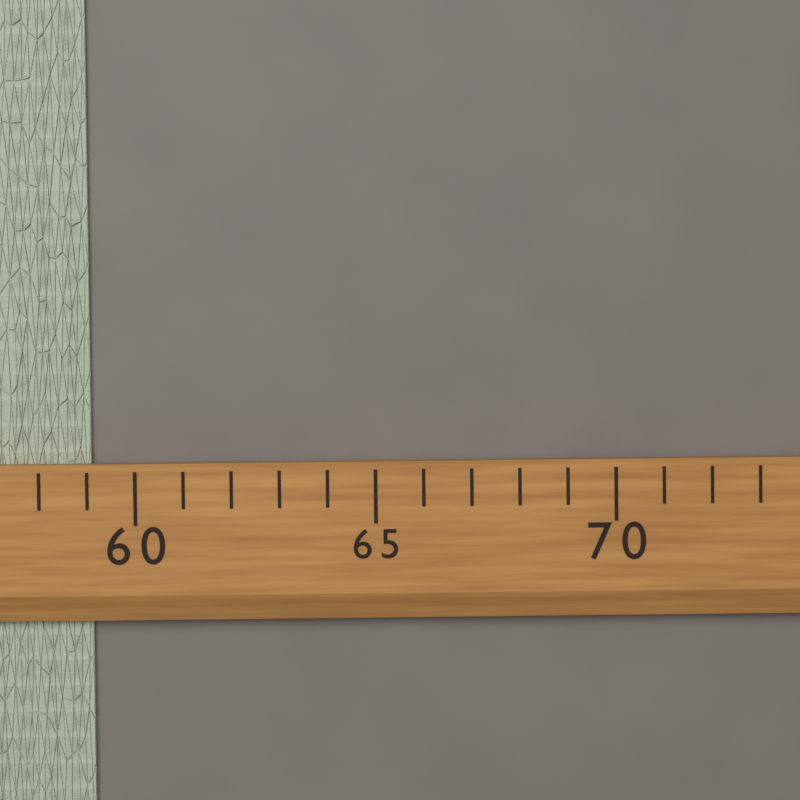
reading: 59 (no unit)
